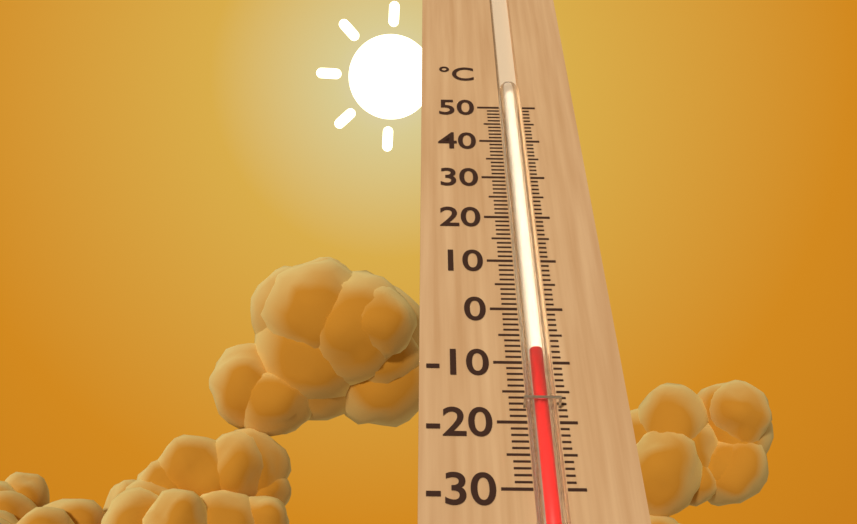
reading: -8 °C
